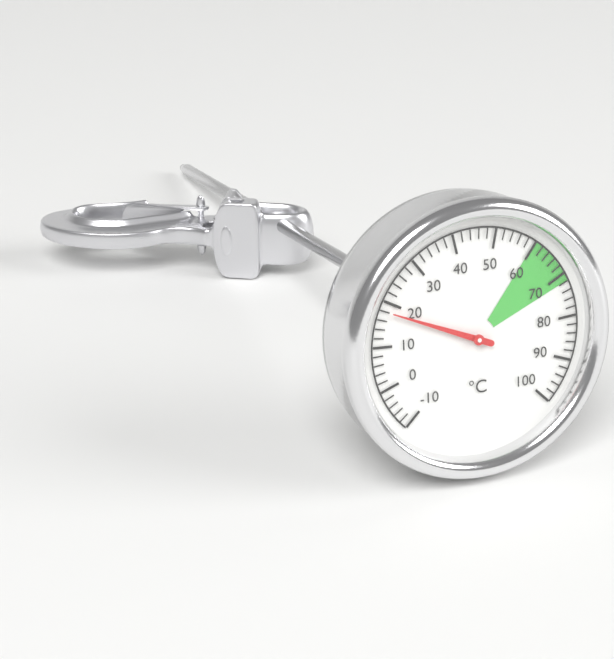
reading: 18 °C
